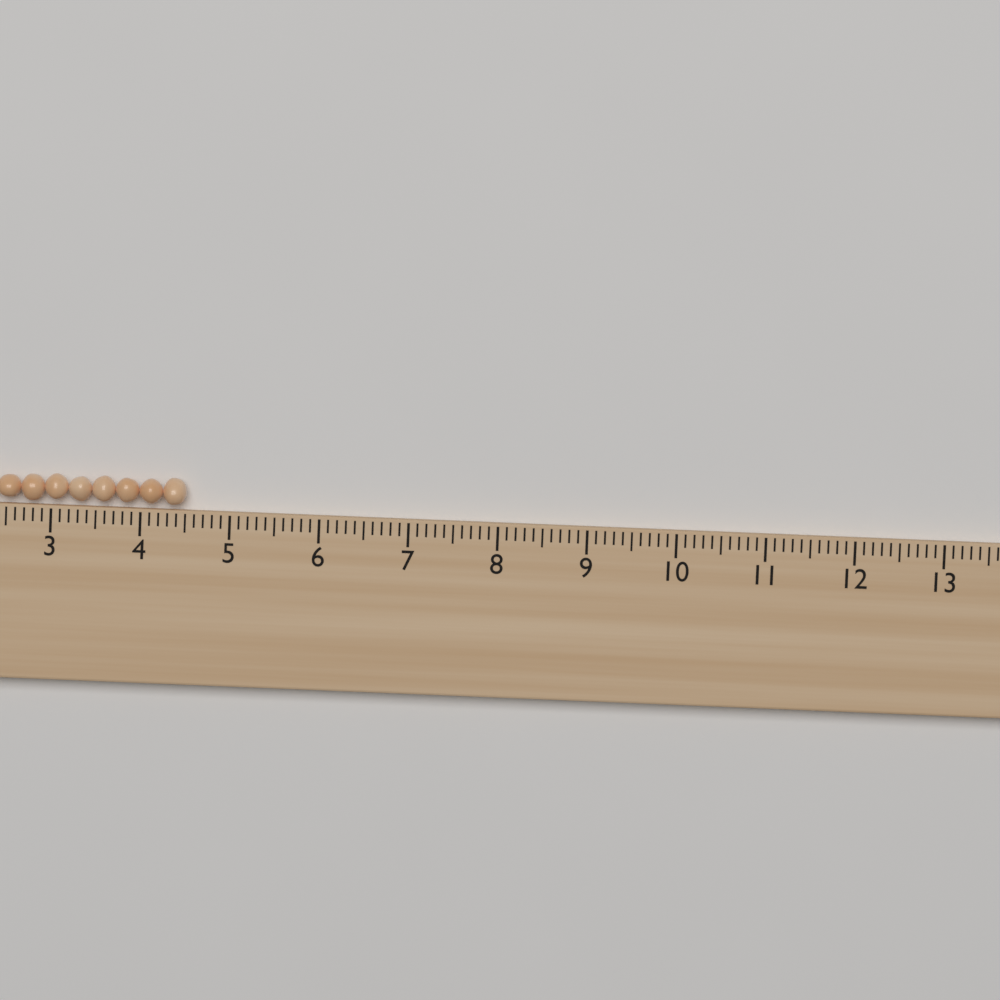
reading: 4.5 (no unit)
